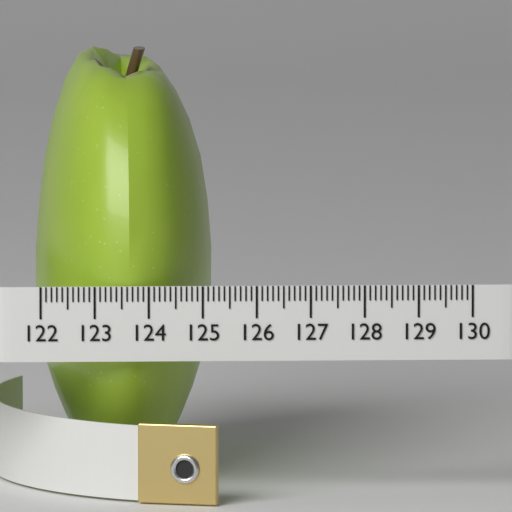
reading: 125.3 (no unit)
